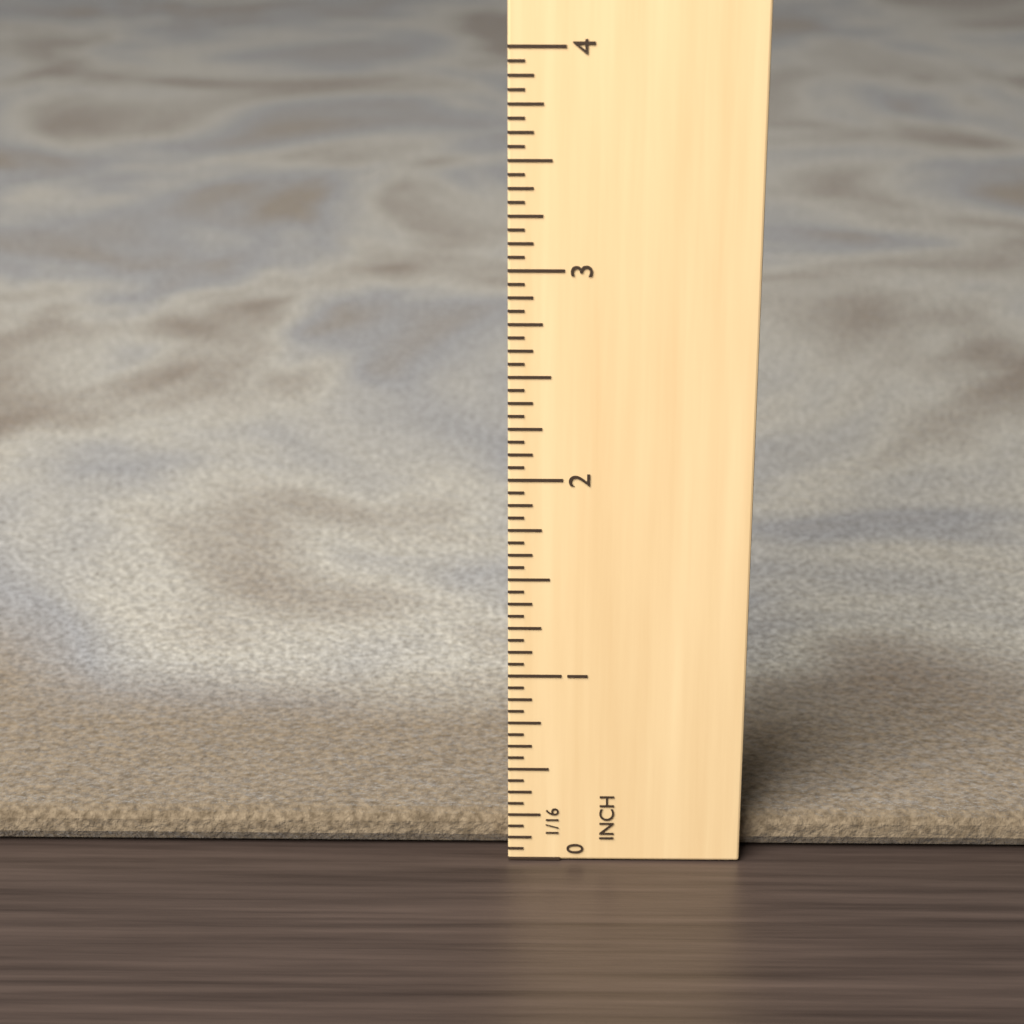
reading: 0.1875 in
